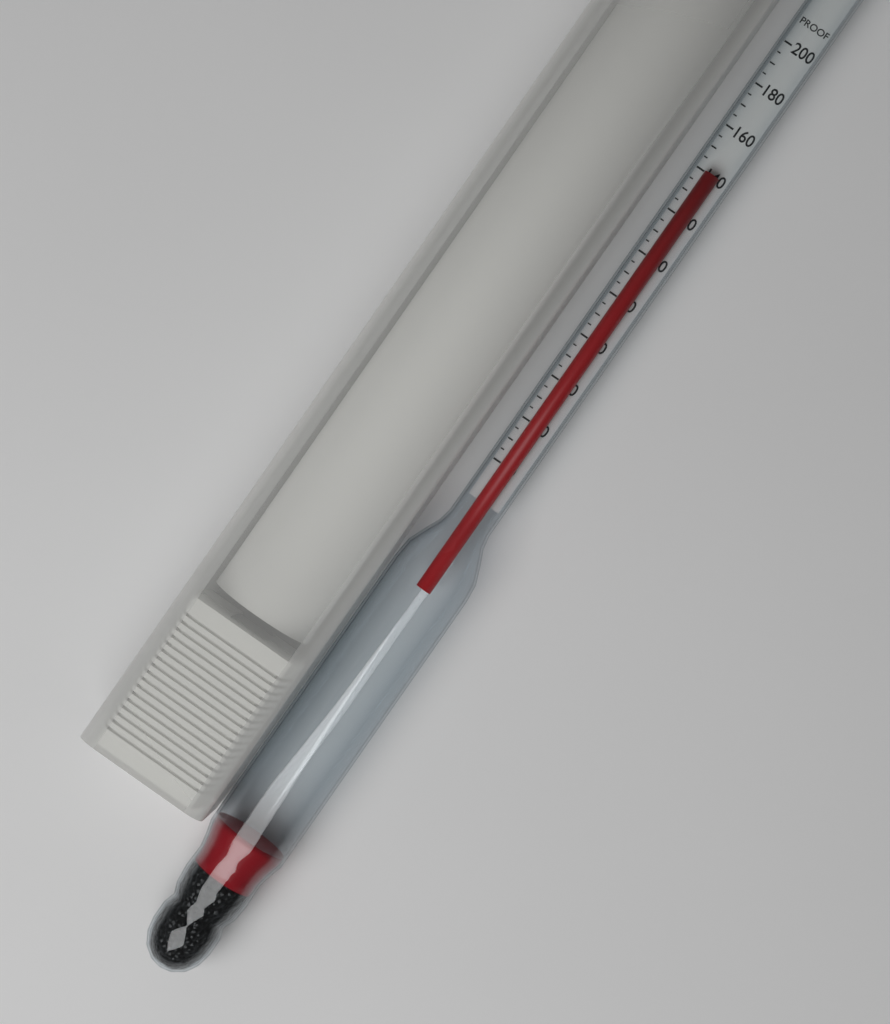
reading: 140 proof
